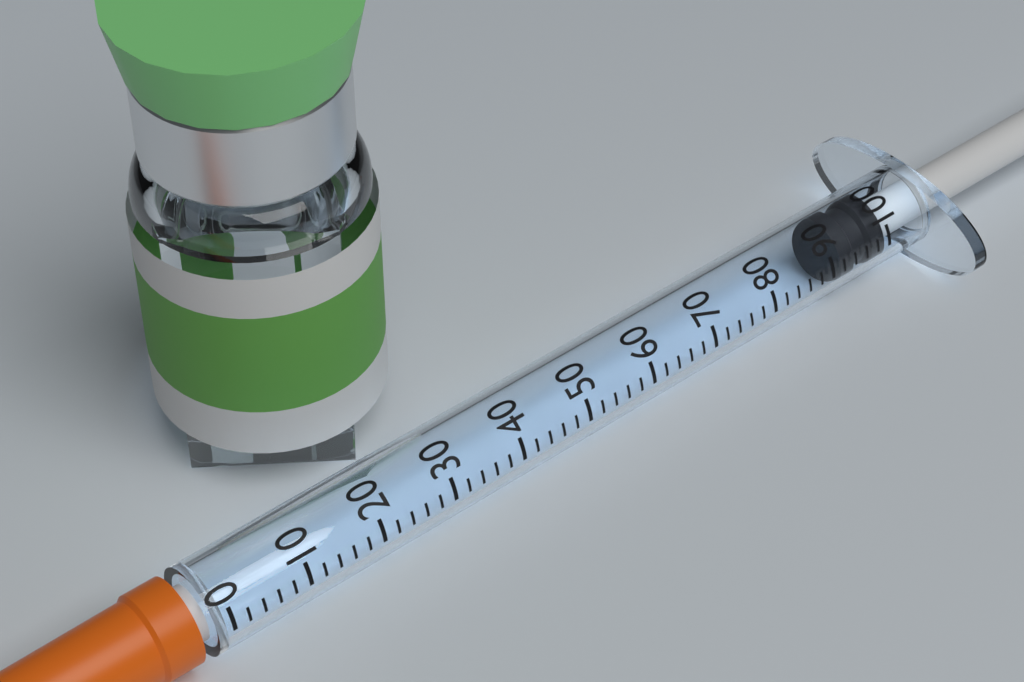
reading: 92 (no unit)
